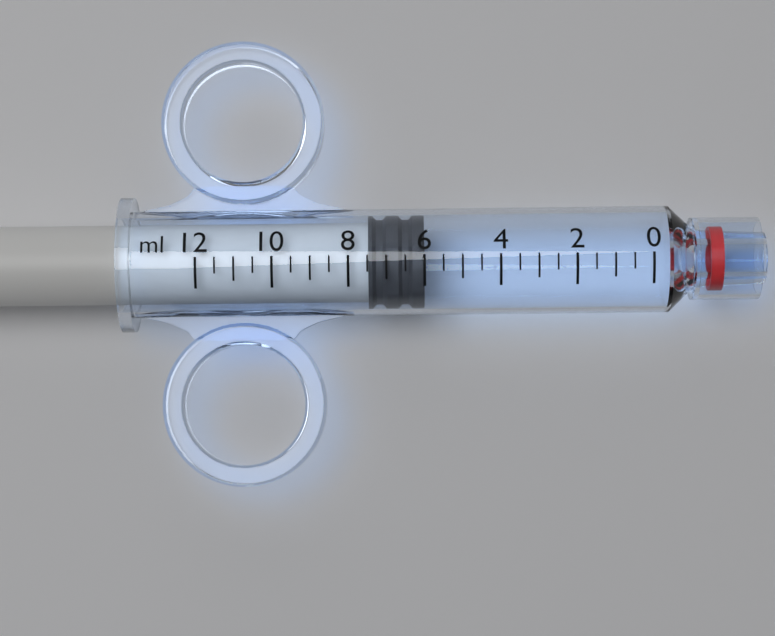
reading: 6.0 ml
